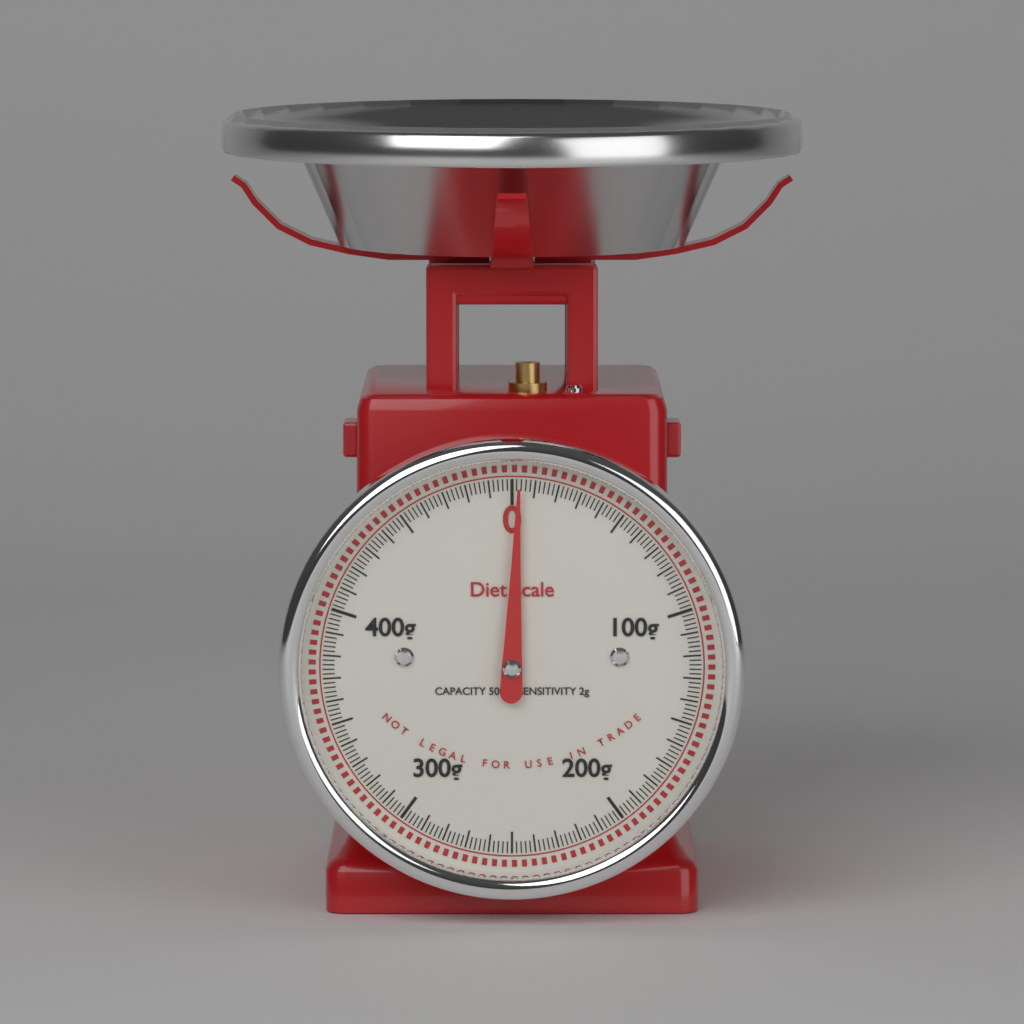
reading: 3 g
